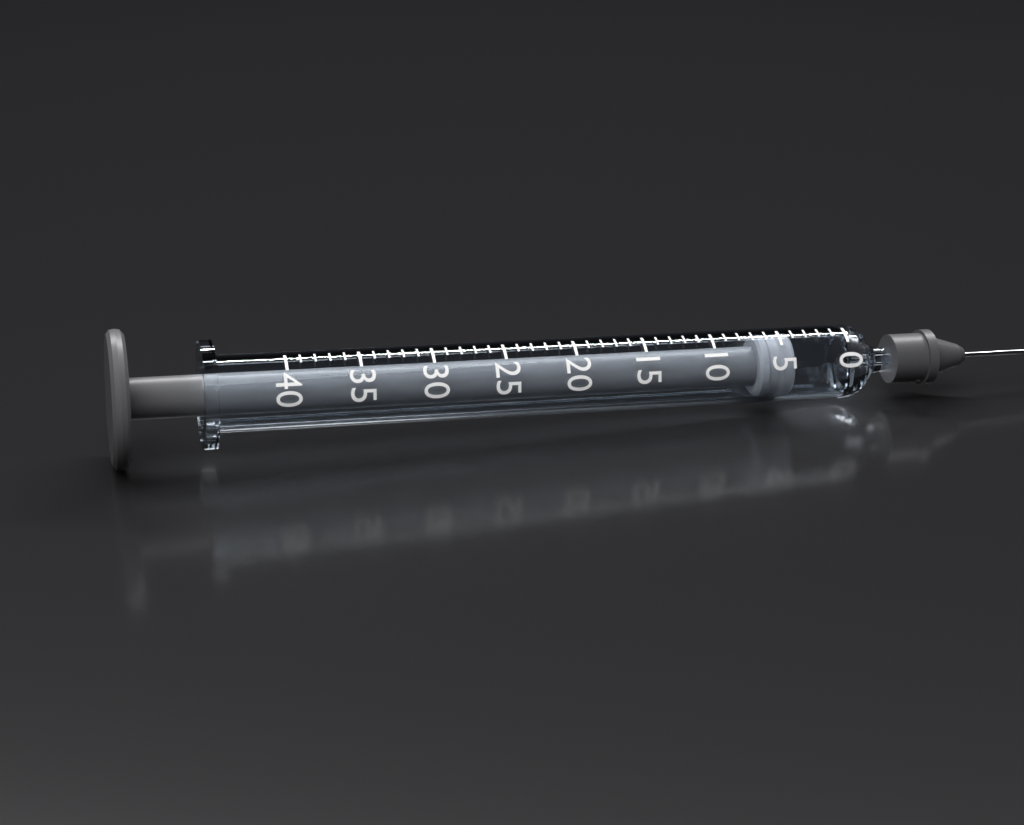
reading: 4 (no unit)
